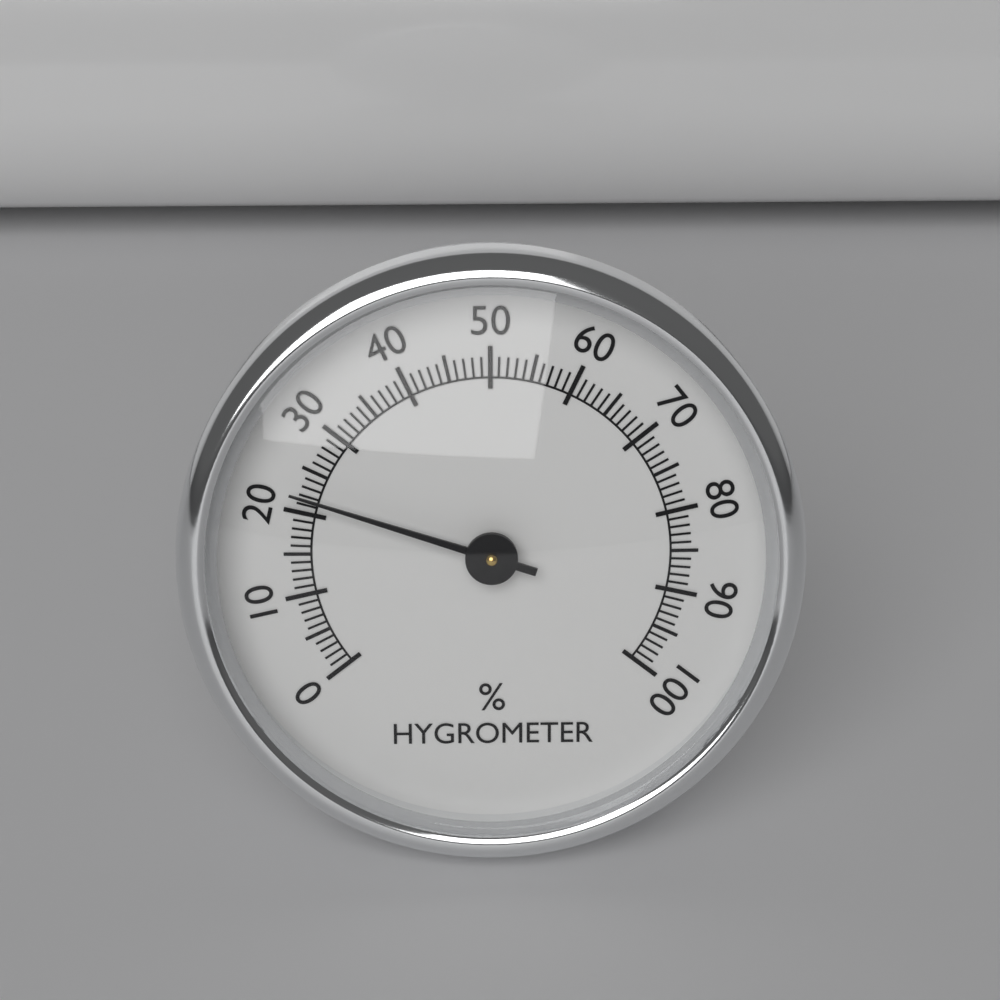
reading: 22 %
